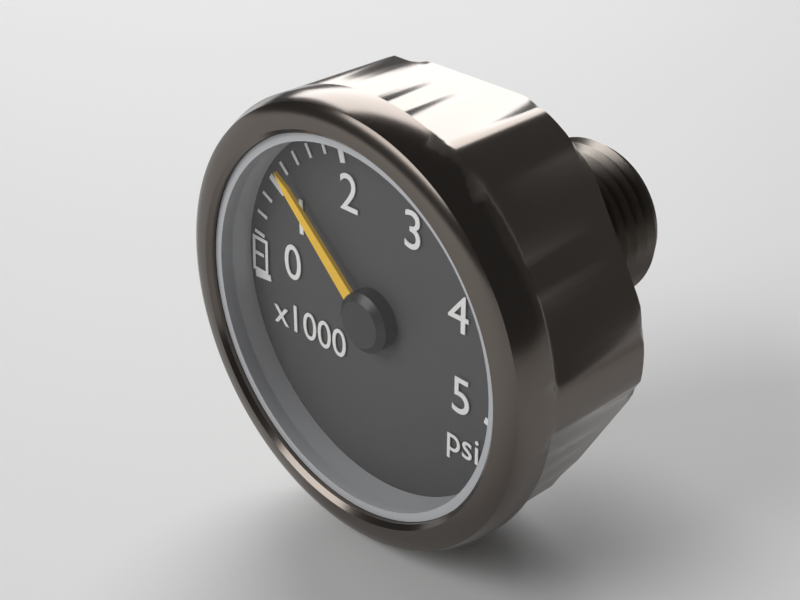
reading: 1200 psi
